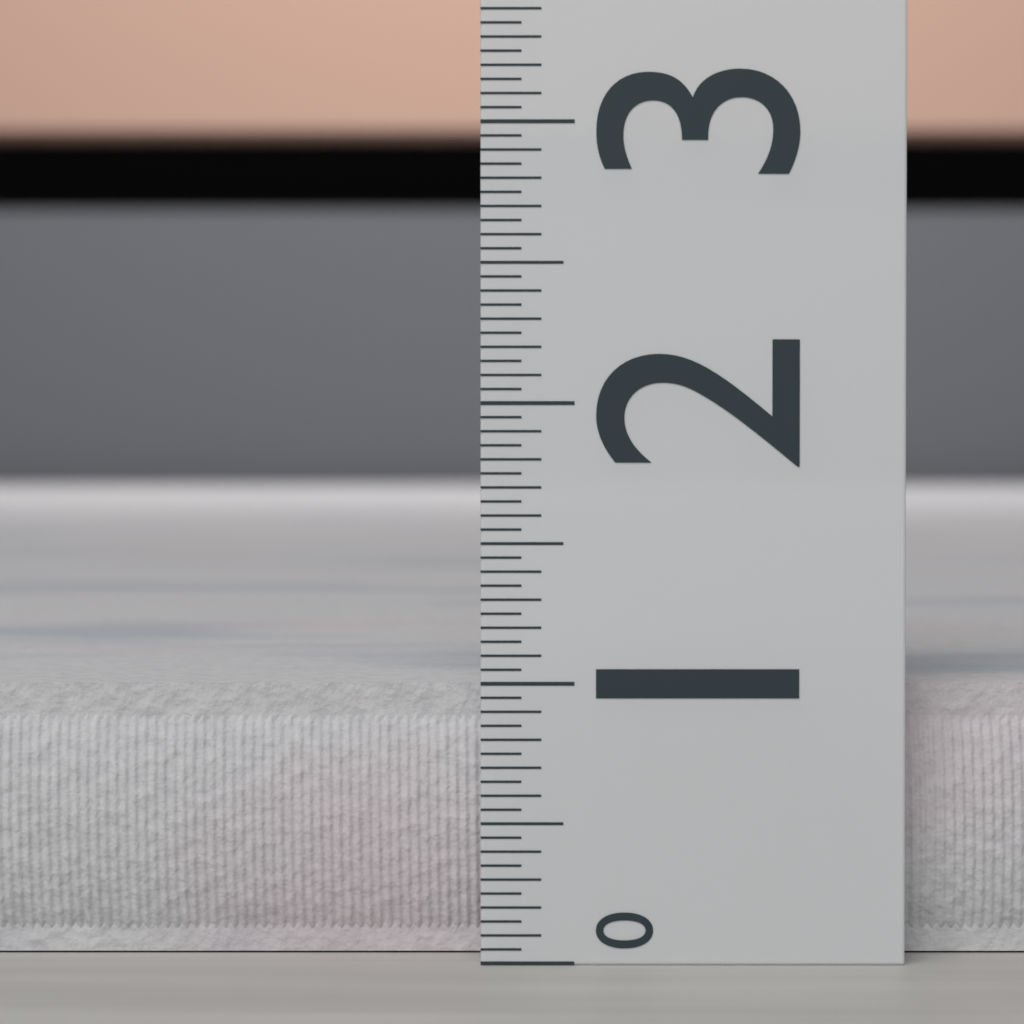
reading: 1.00 (no unit)
